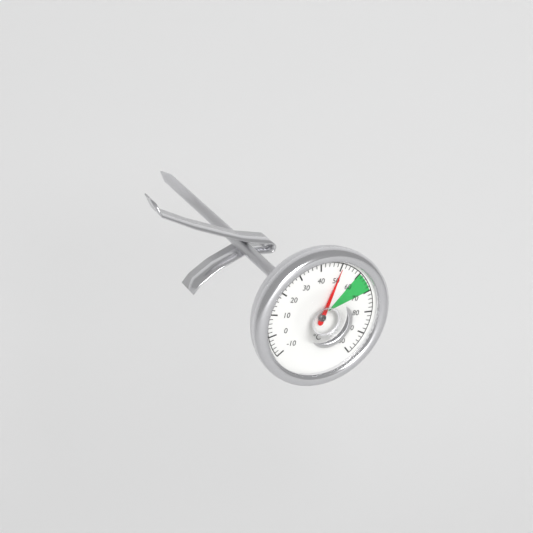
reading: 50 °C
